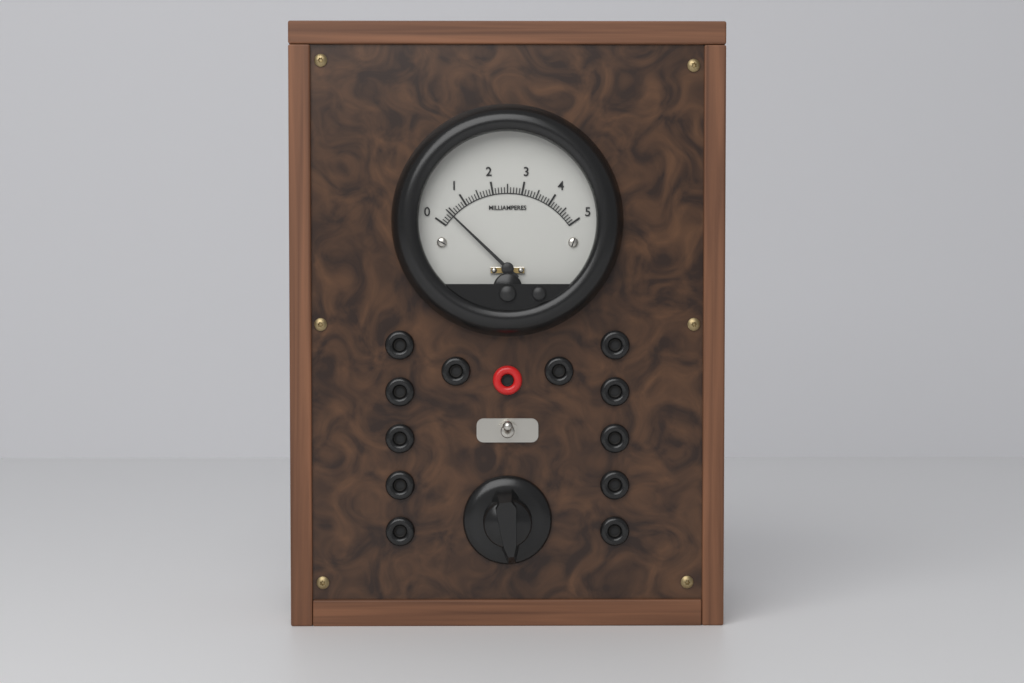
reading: 0.4 mA
